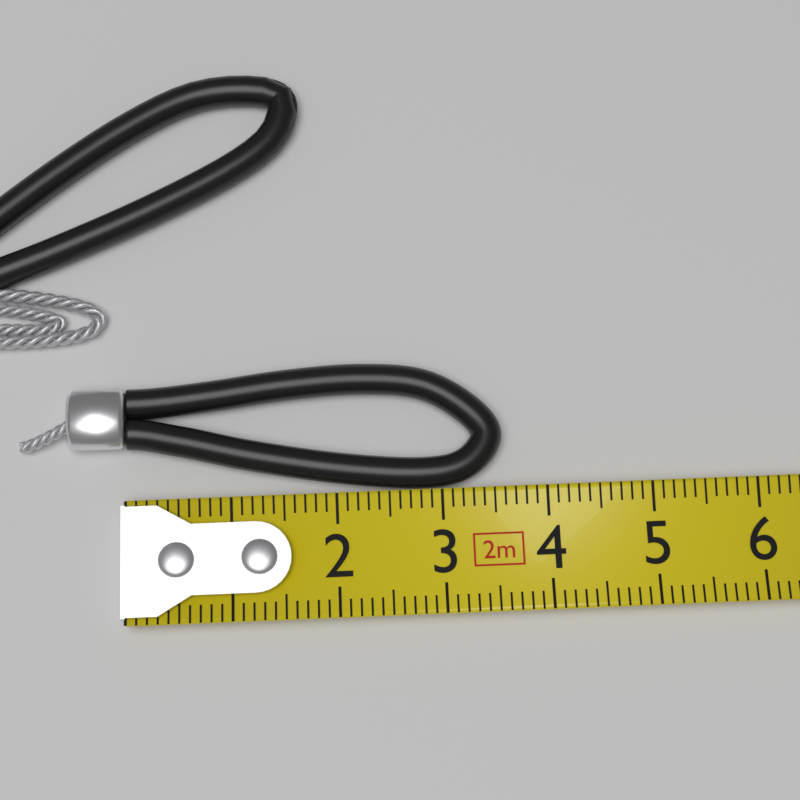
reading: 3.6 cm
